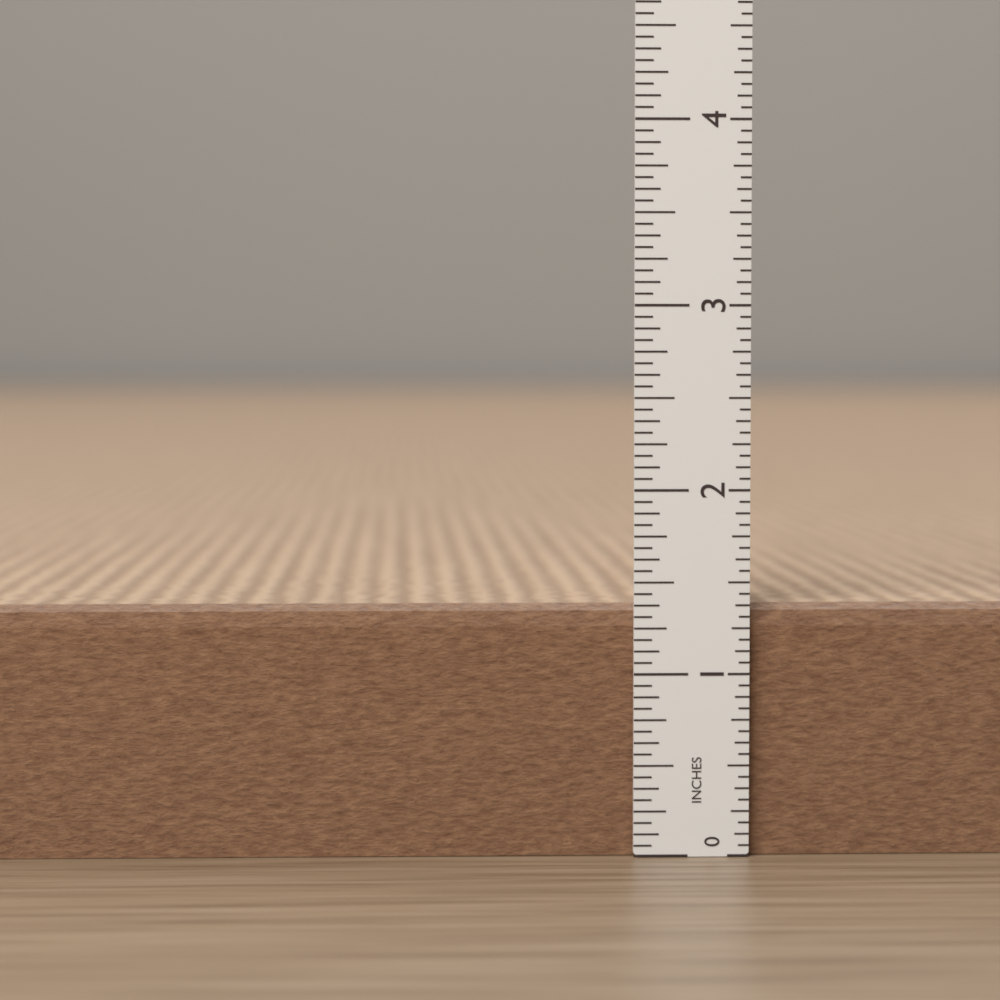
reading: 1.3750 in
